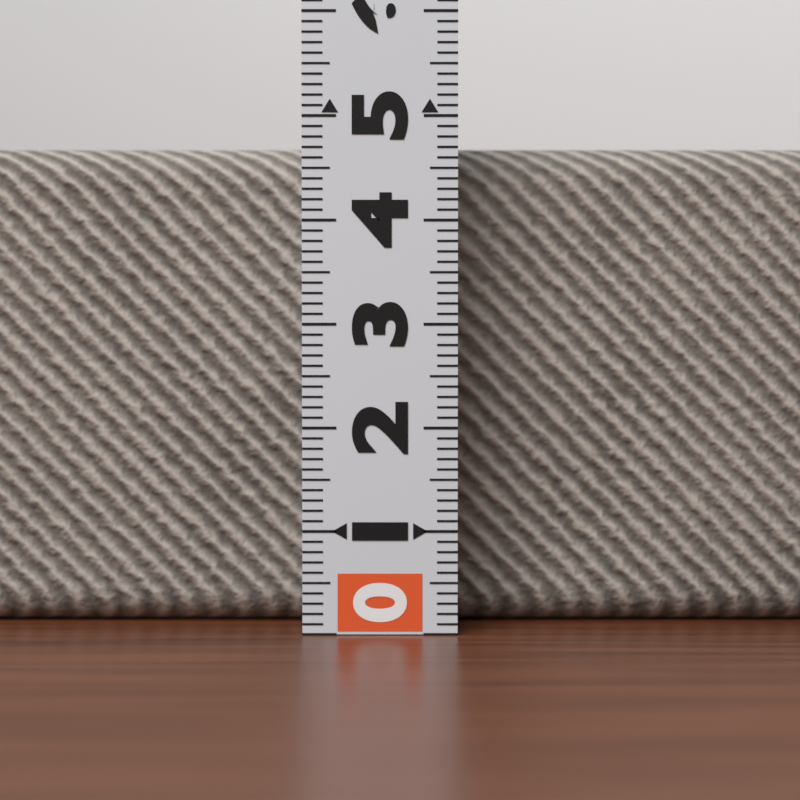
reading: 4.7 (no unit)
